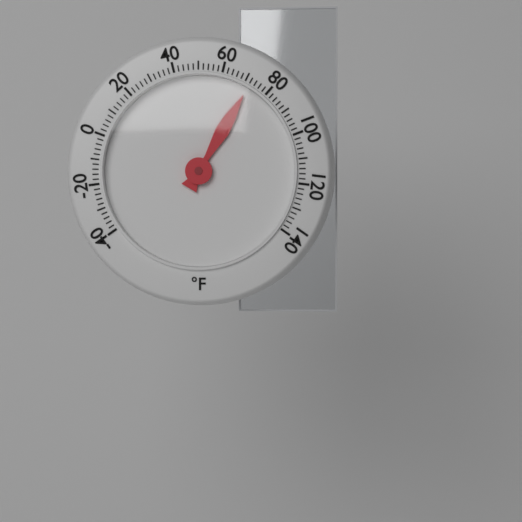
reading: 72 °F
